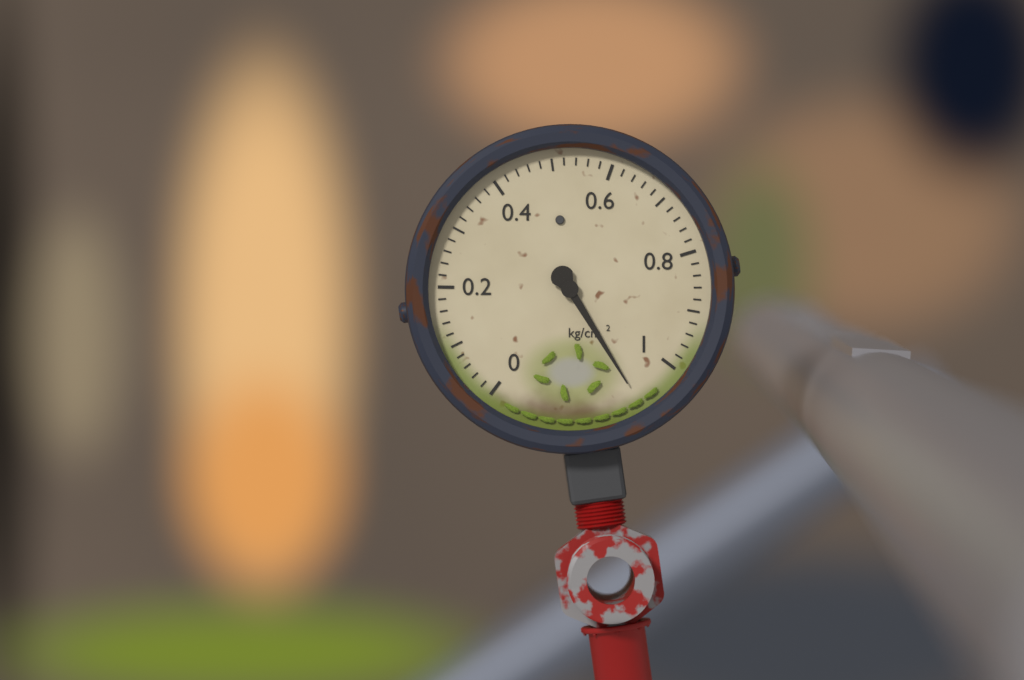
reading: 1.08 kg/cm²
